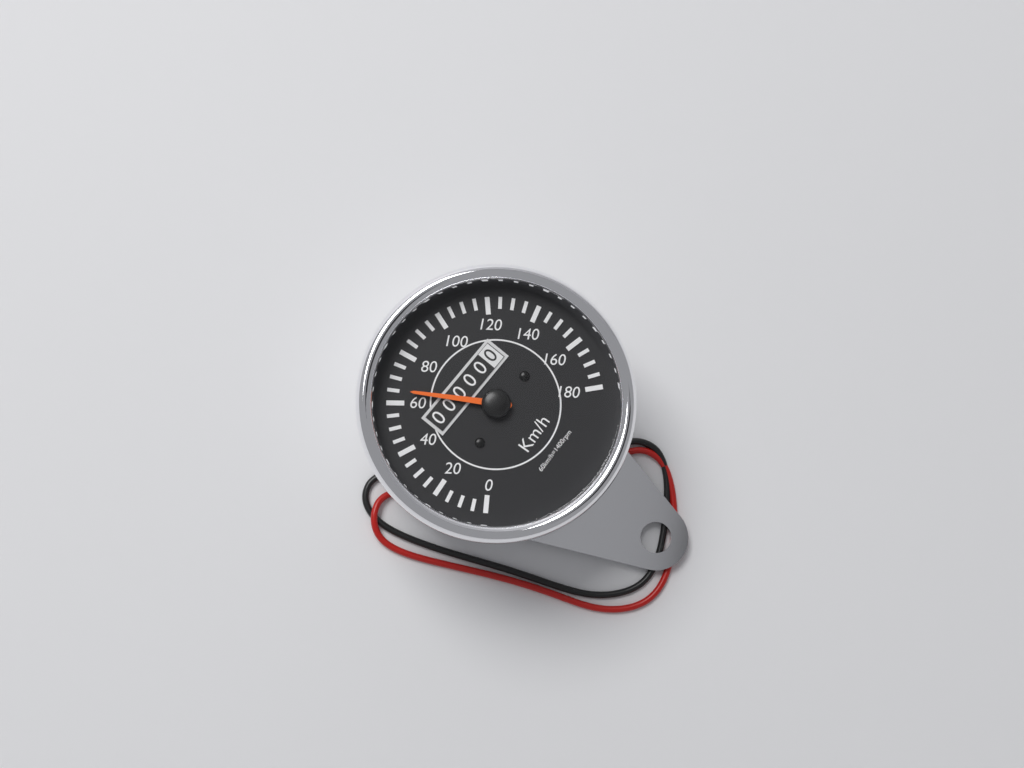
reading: 65 km/h
